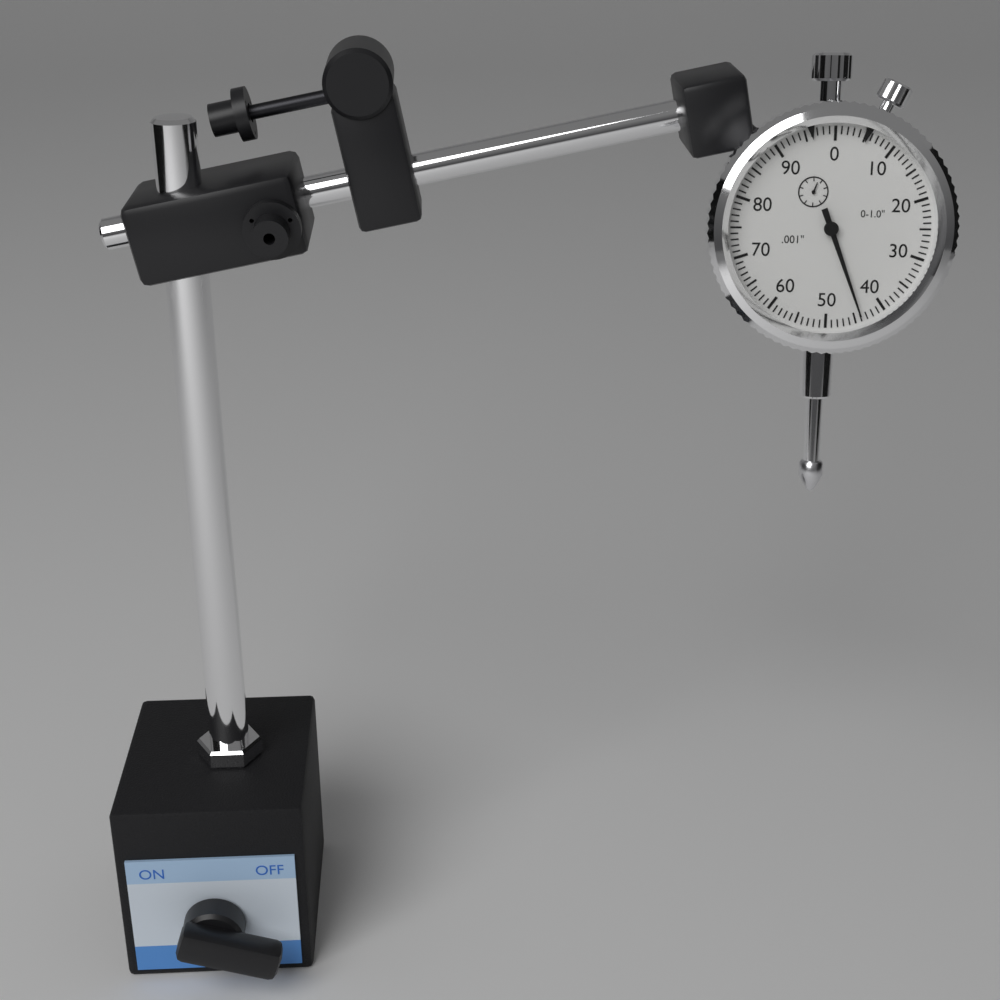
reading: 0.044 in
